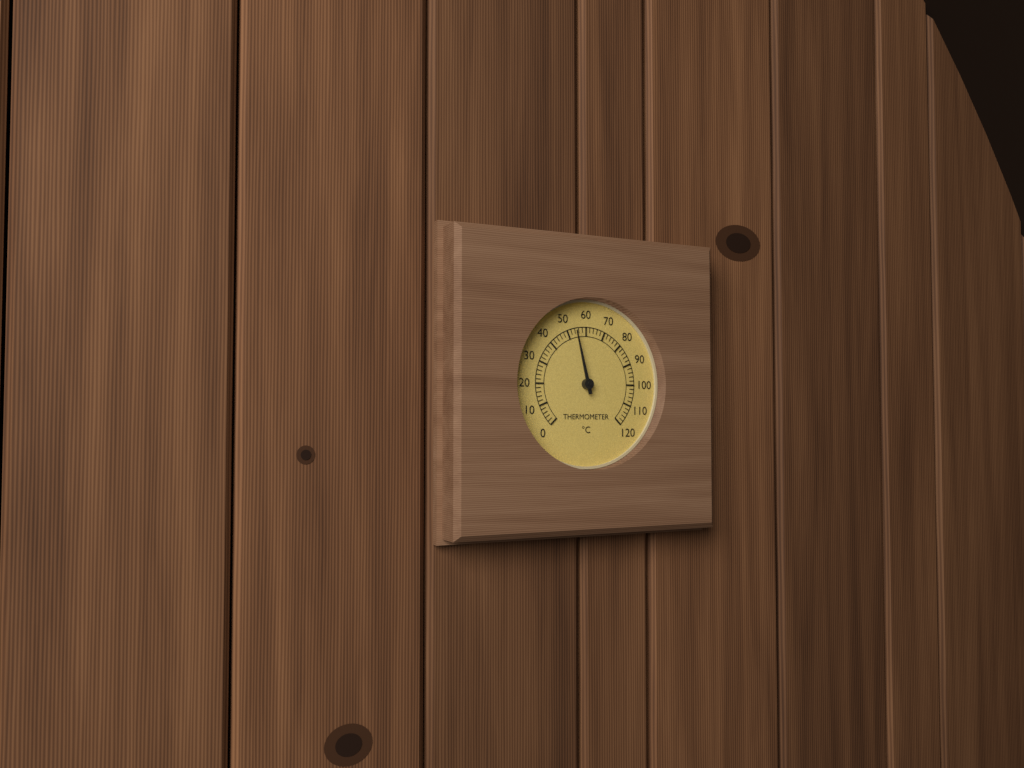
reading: 54 °C
